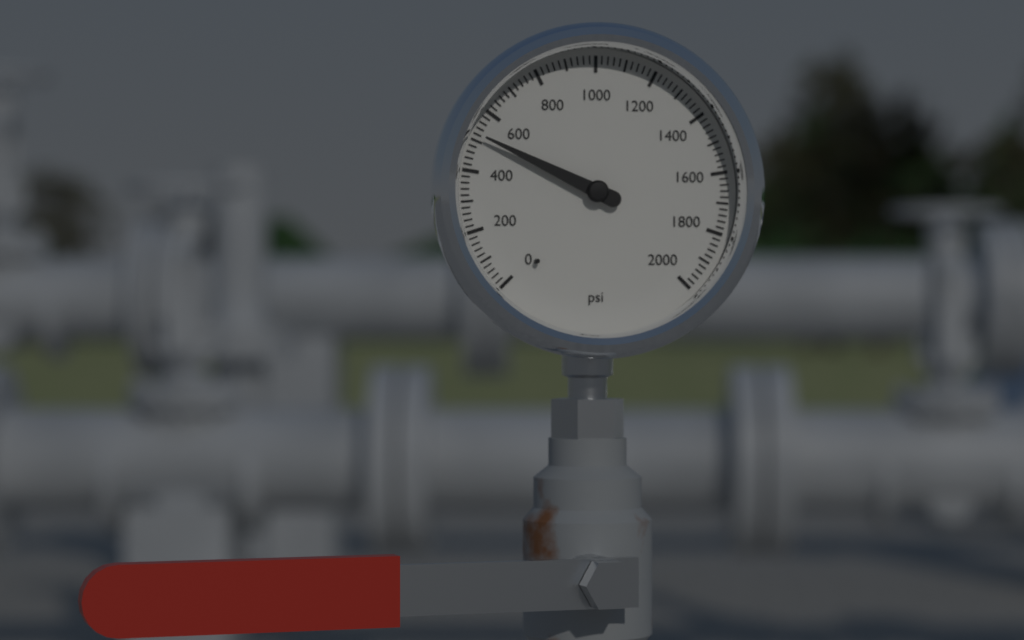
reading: 520 psi
